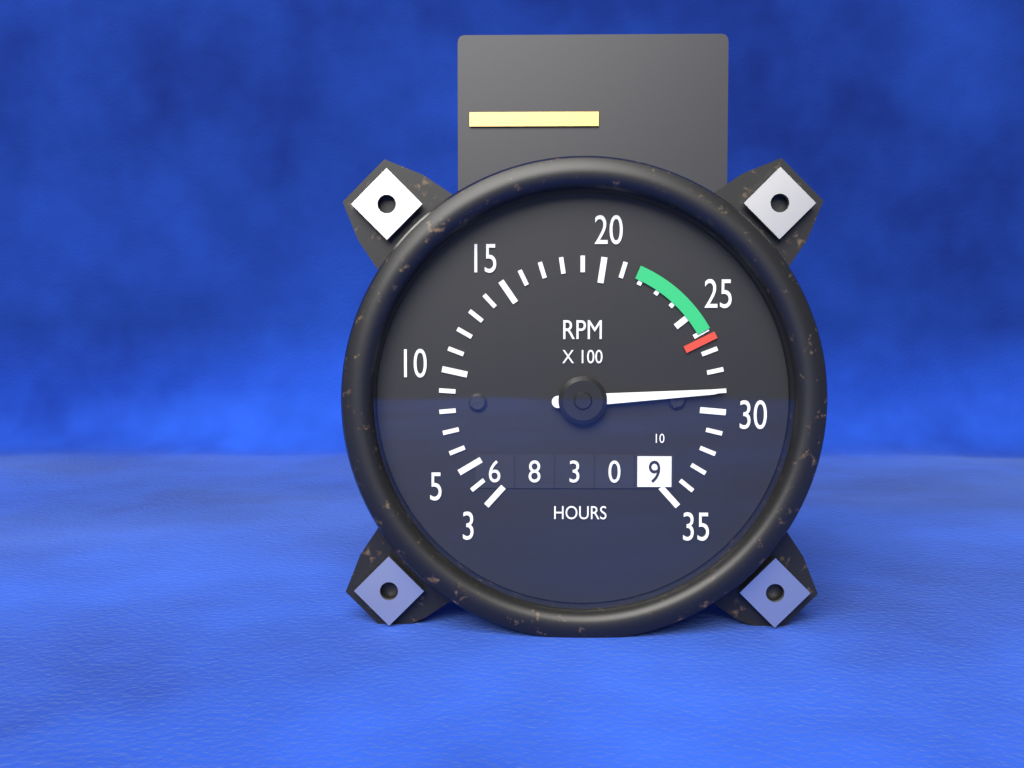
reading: 2900 RPM
